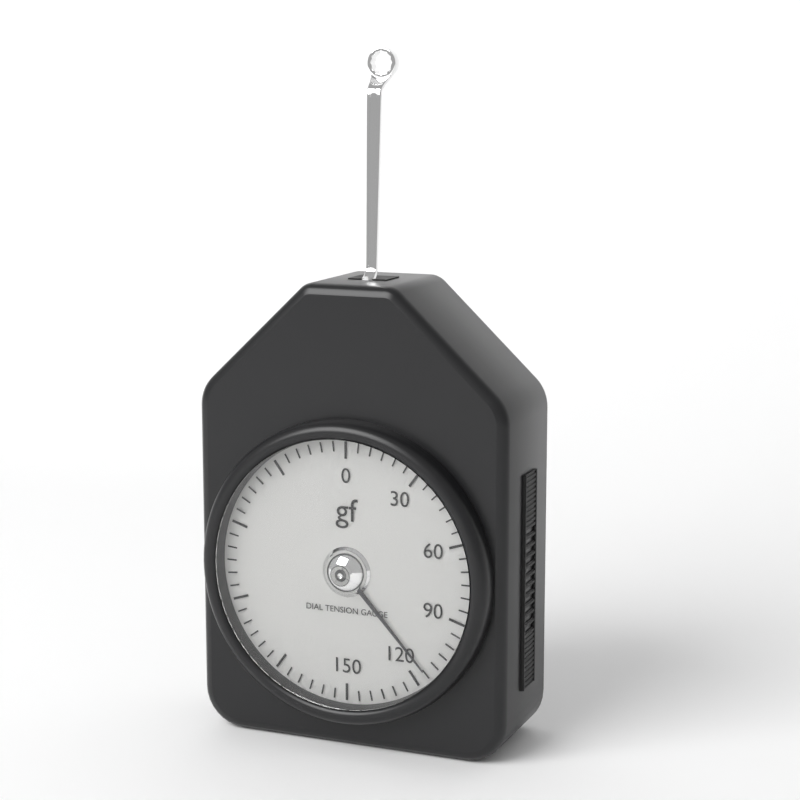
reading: 115 gf
